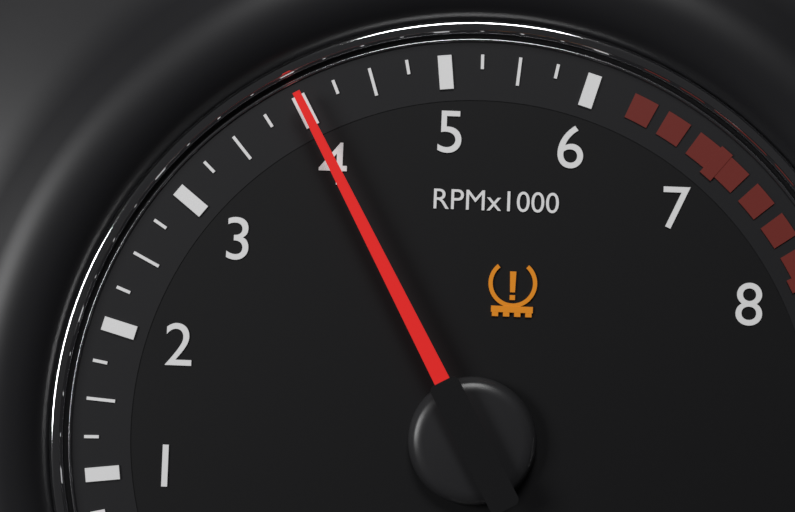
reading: 4.00 RPM x1000
